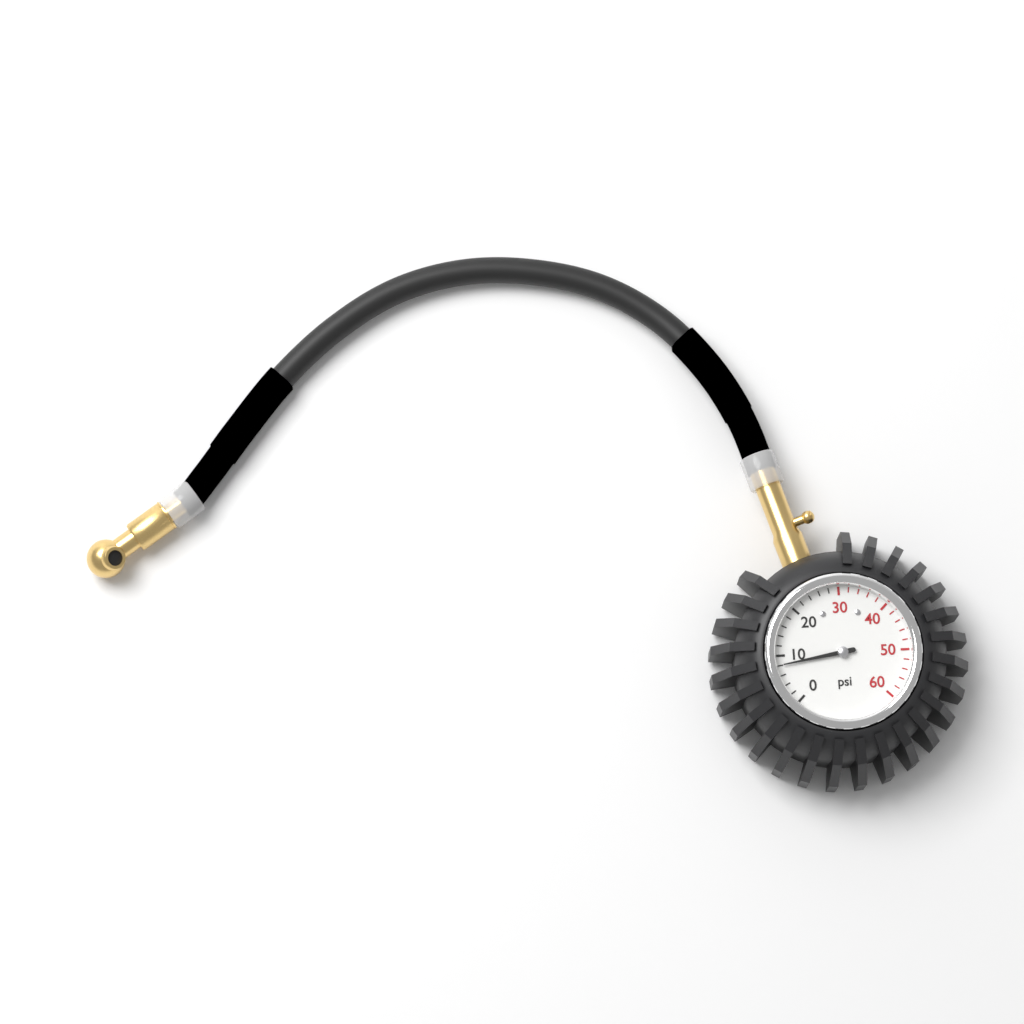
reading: 8 psi
